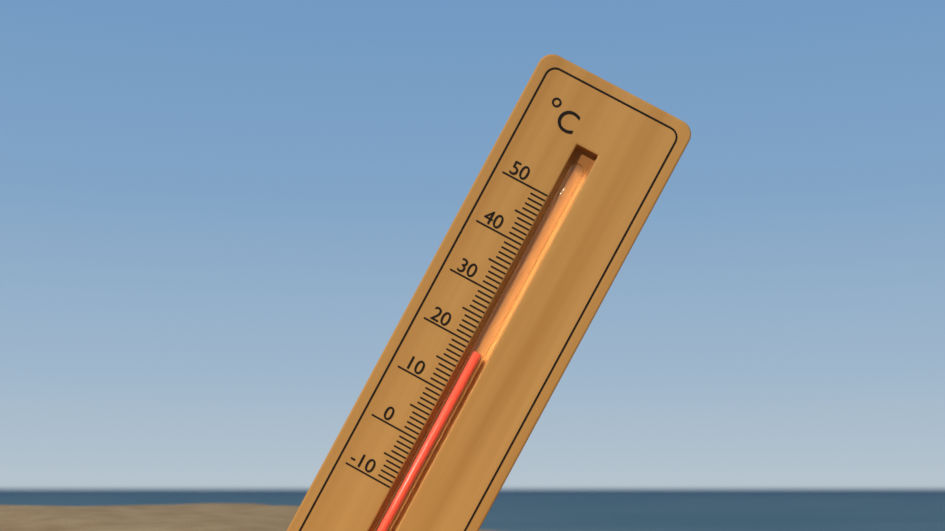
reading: 19 °C
